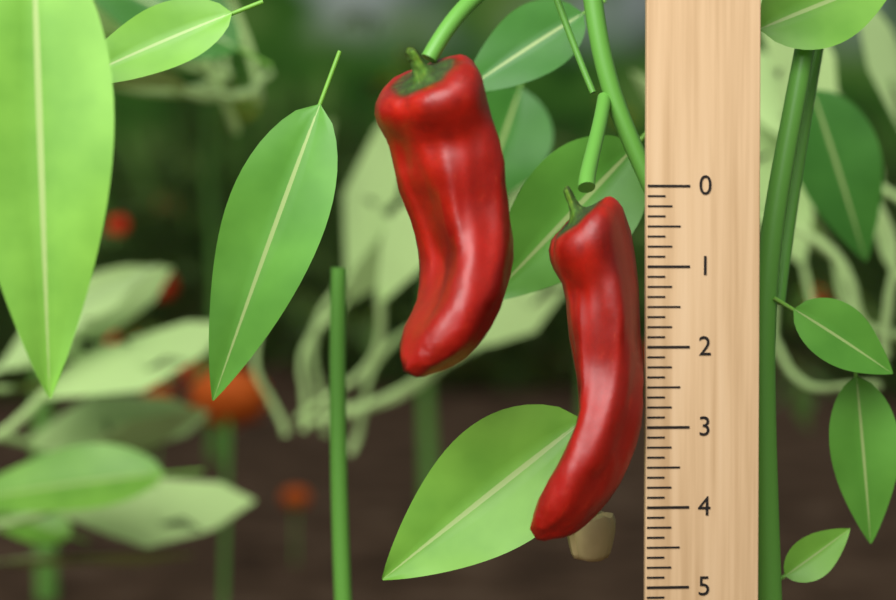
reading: 4.375 (no unit)
